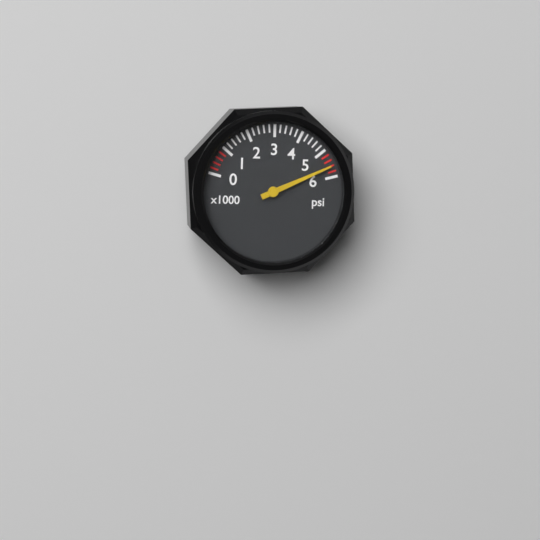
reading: 5600 psi
